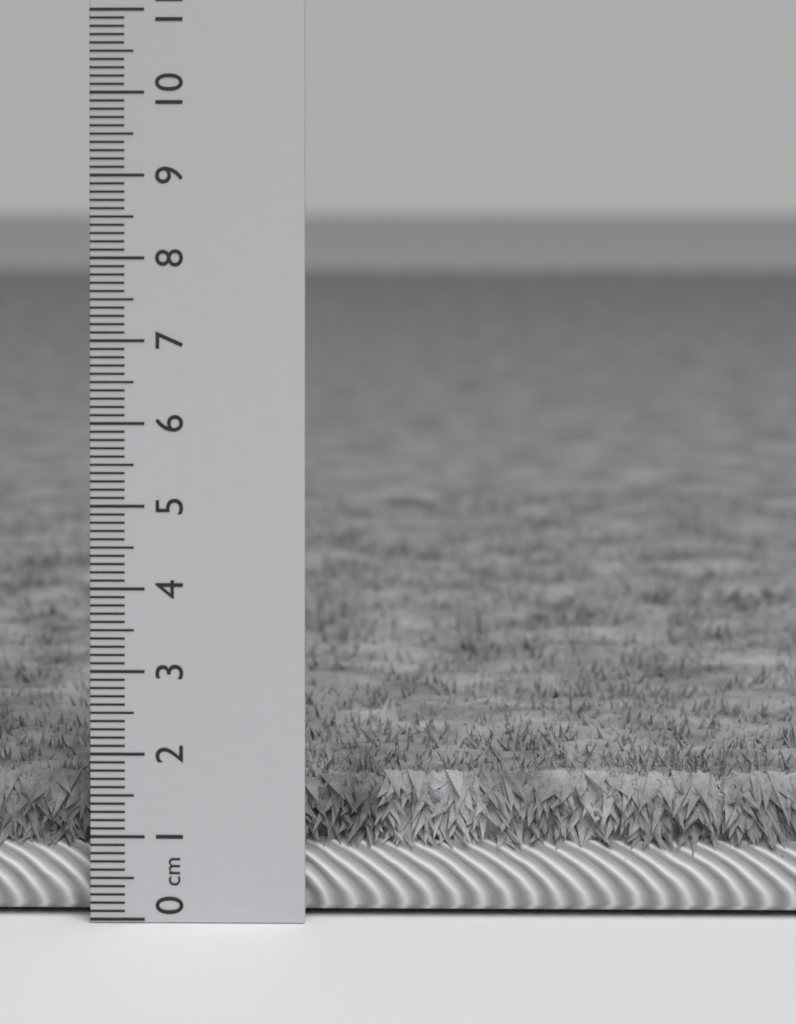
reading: 1.7 cm
